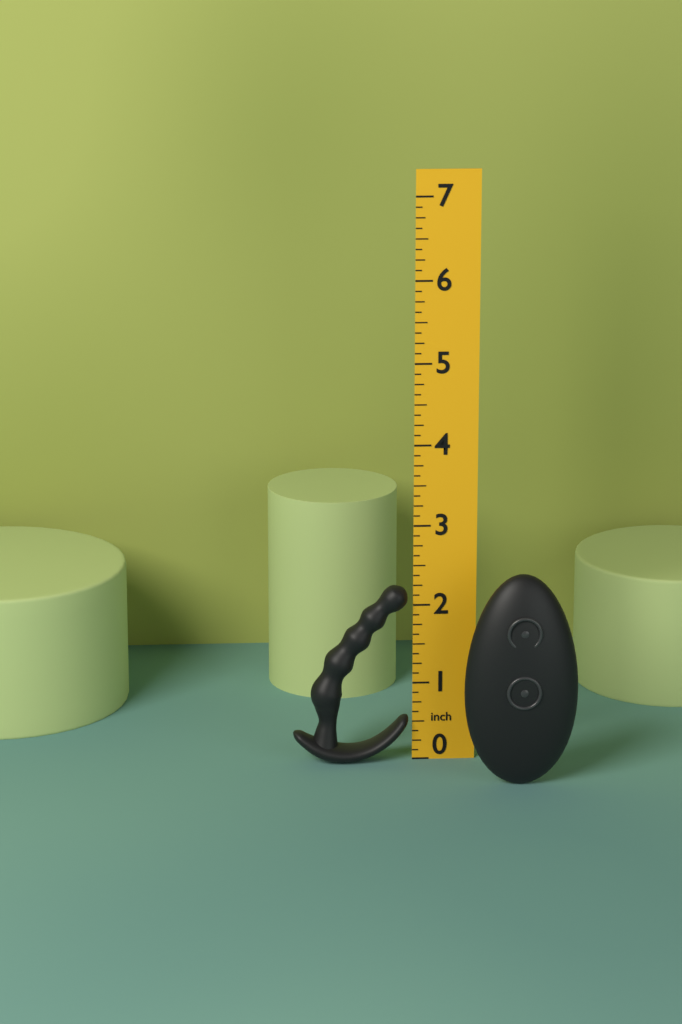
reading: 2.250 in
